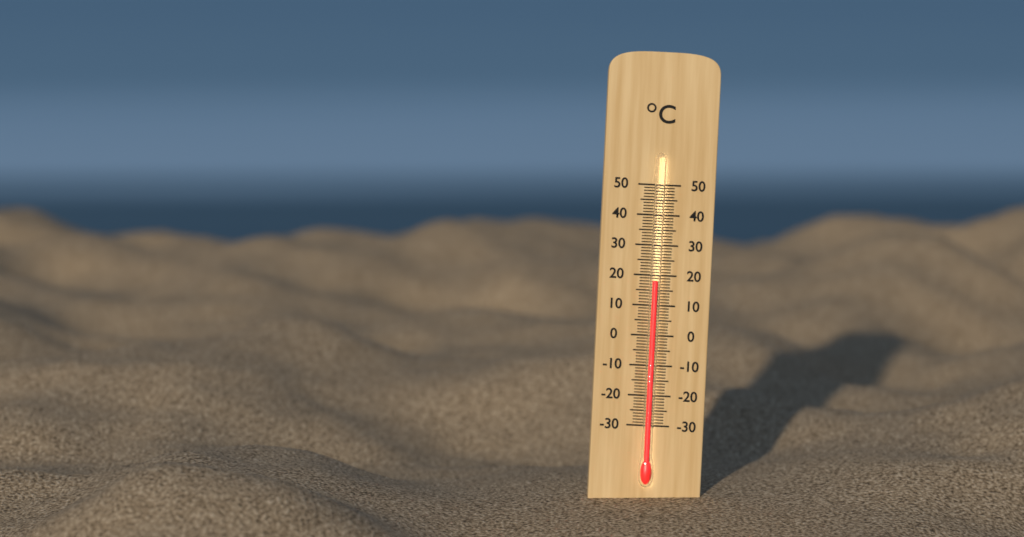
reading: 18 °C
